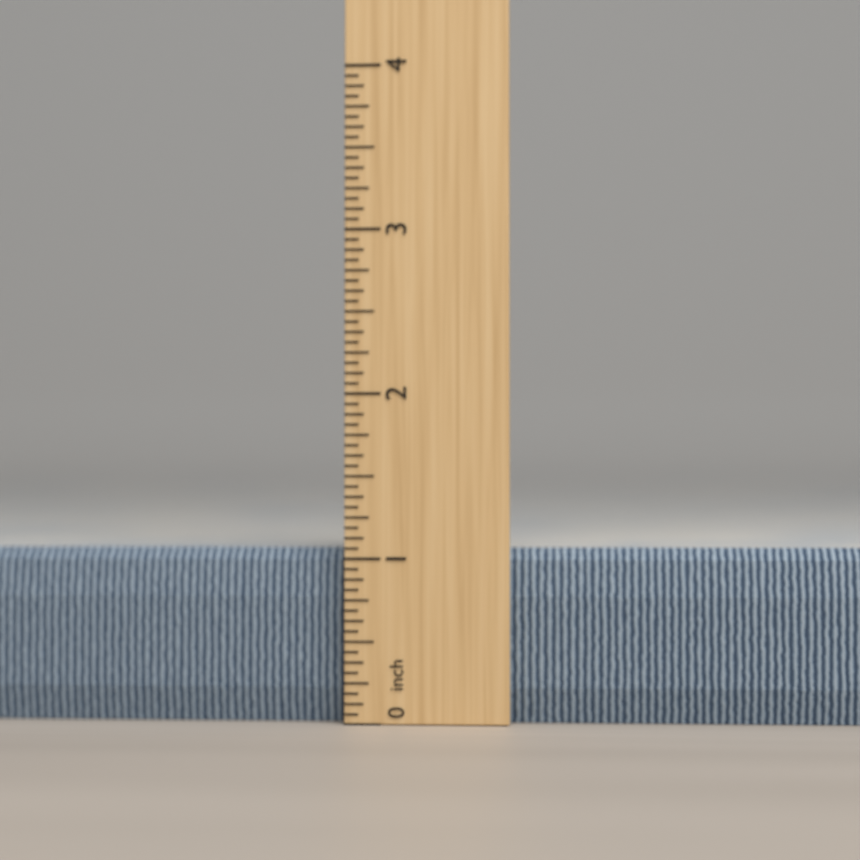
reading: 1.0625 inch
